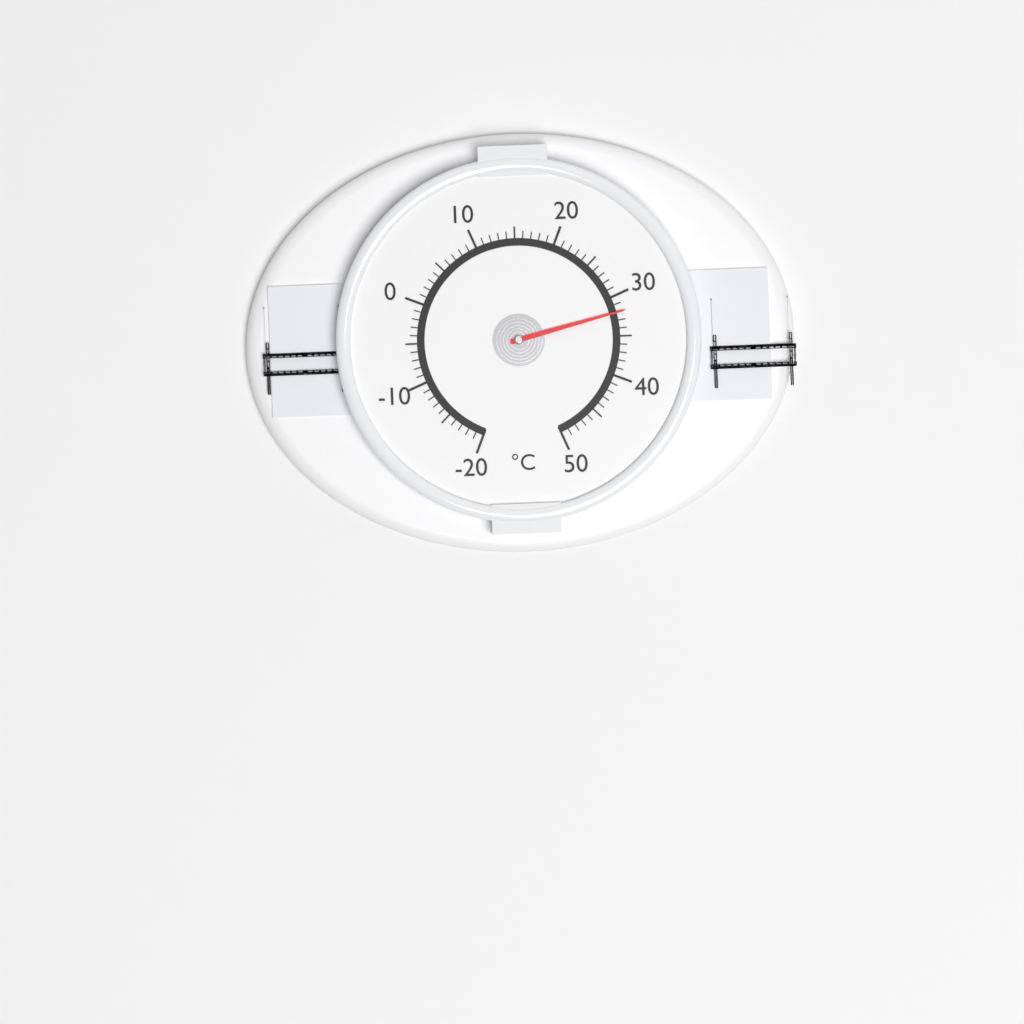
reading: 32 °C
